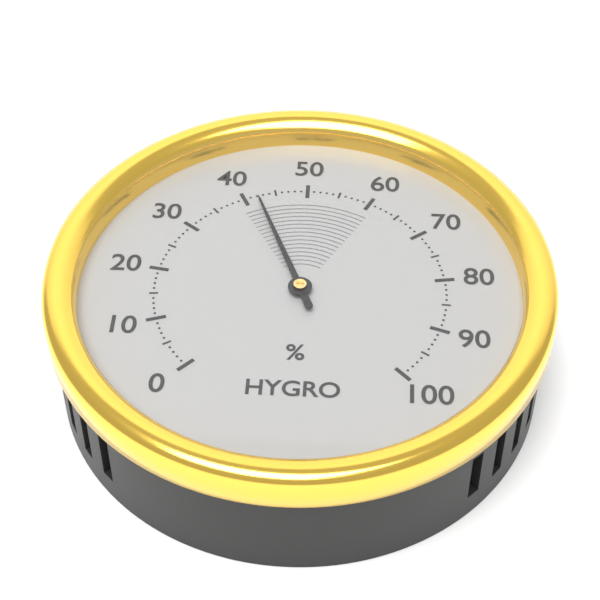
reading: 42 %
